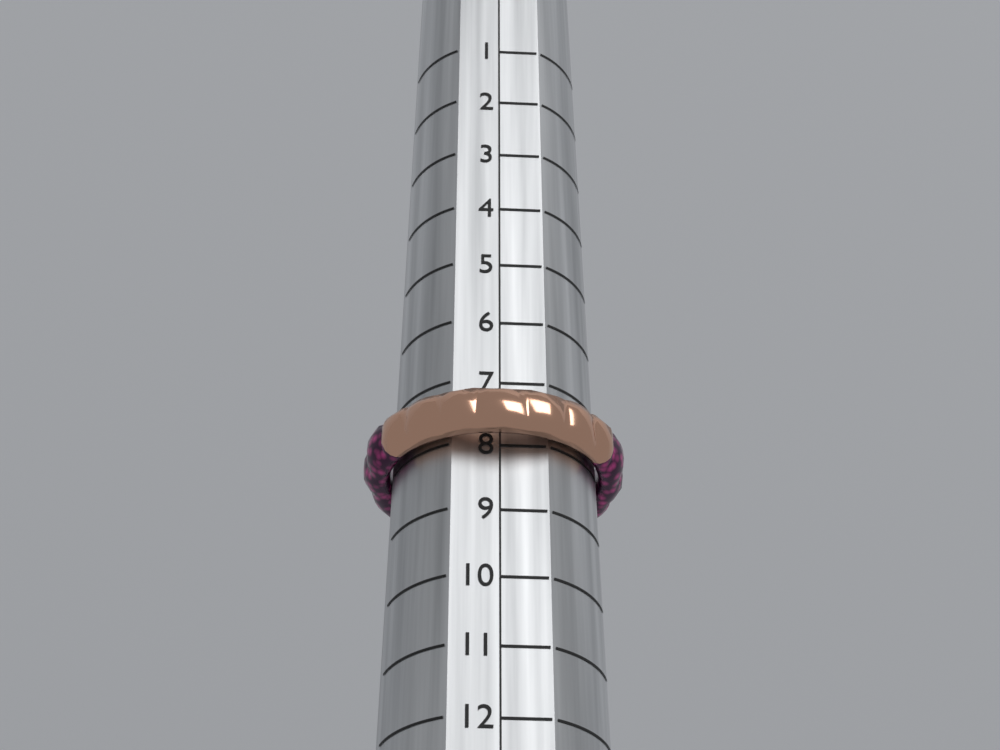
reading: 8 (no unit)
